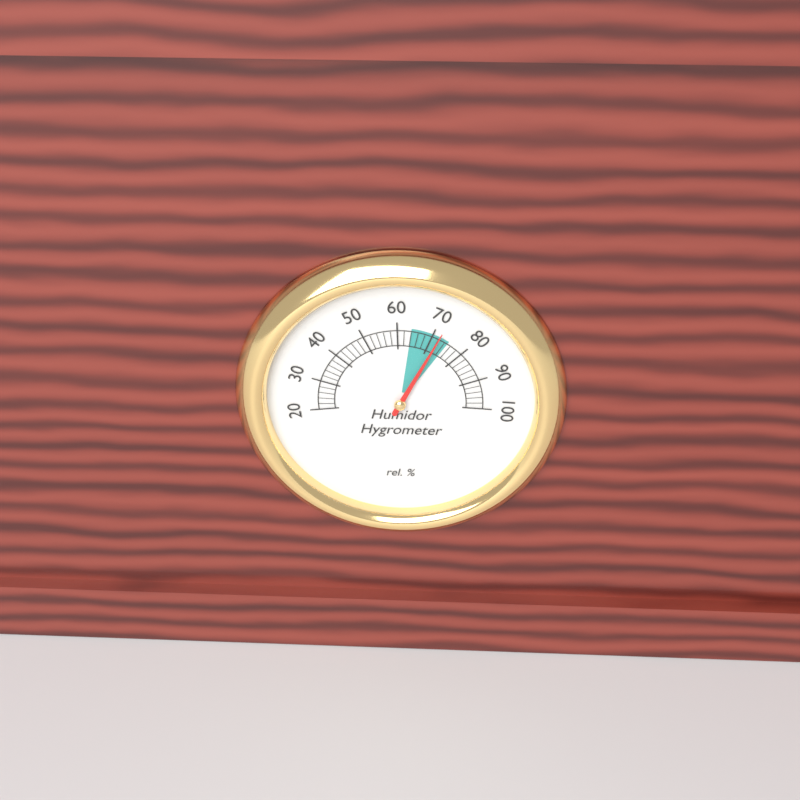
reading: 72 %
